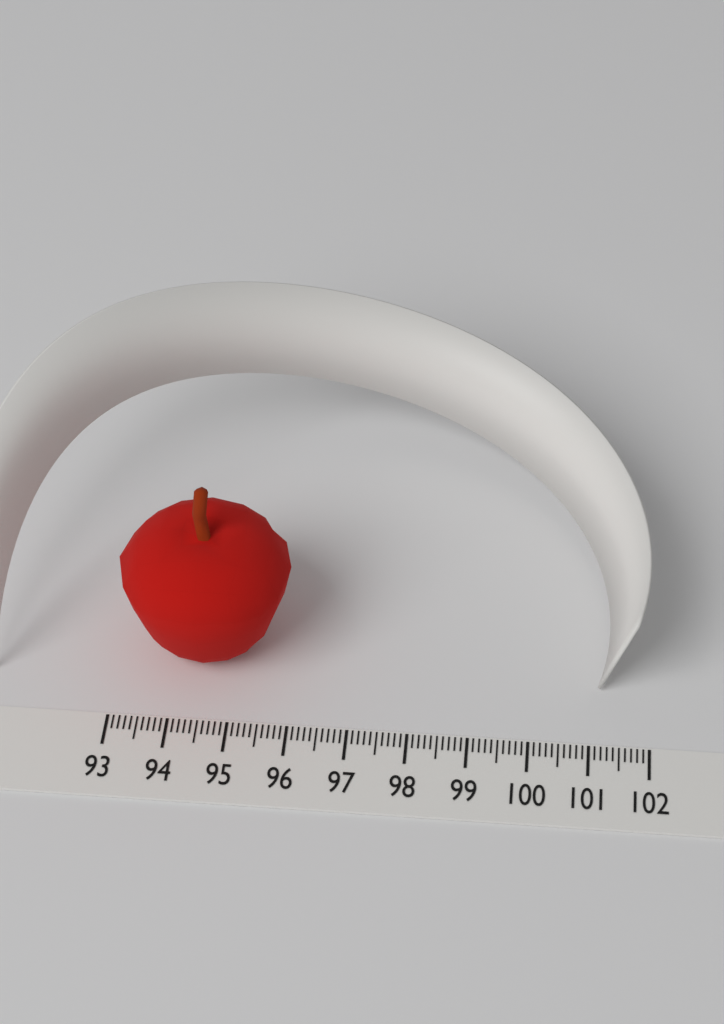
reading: 95.9 (no unit)
